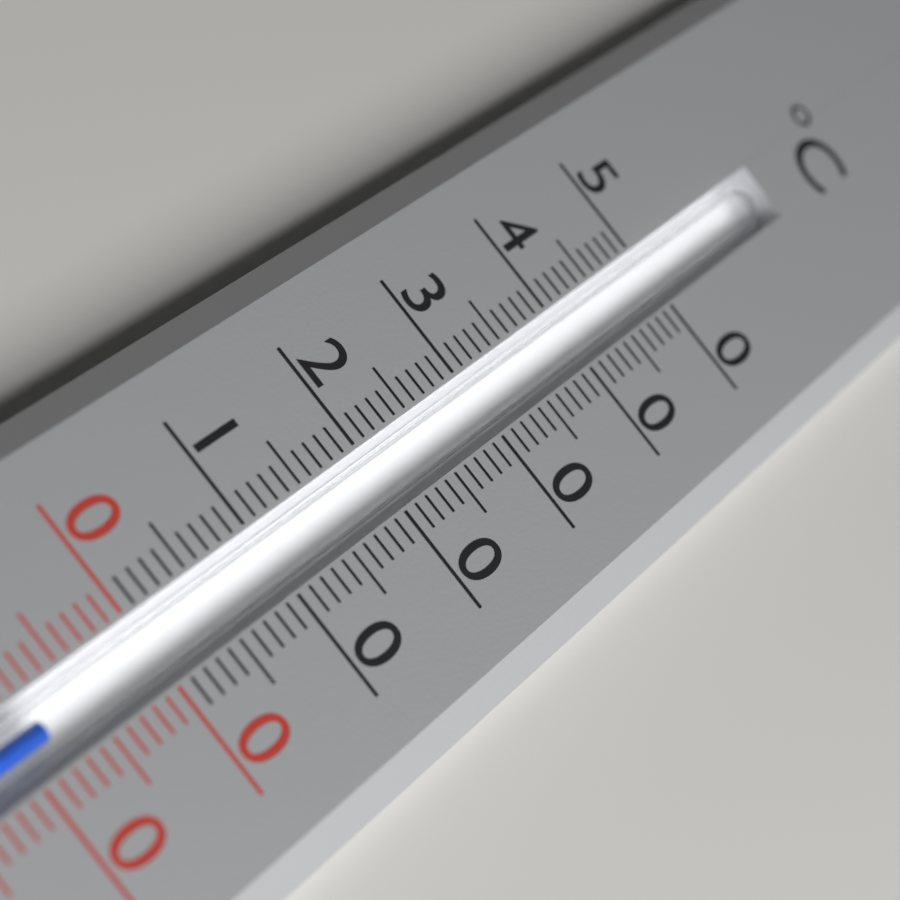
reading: -8 °C
